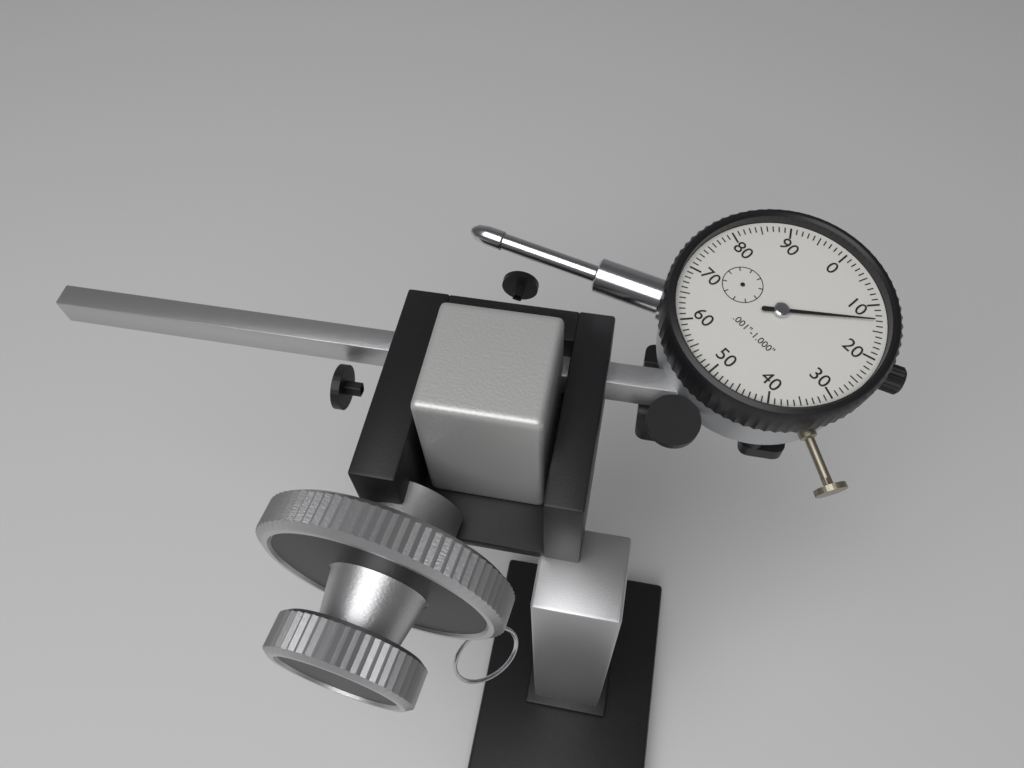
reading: 0.013 in
